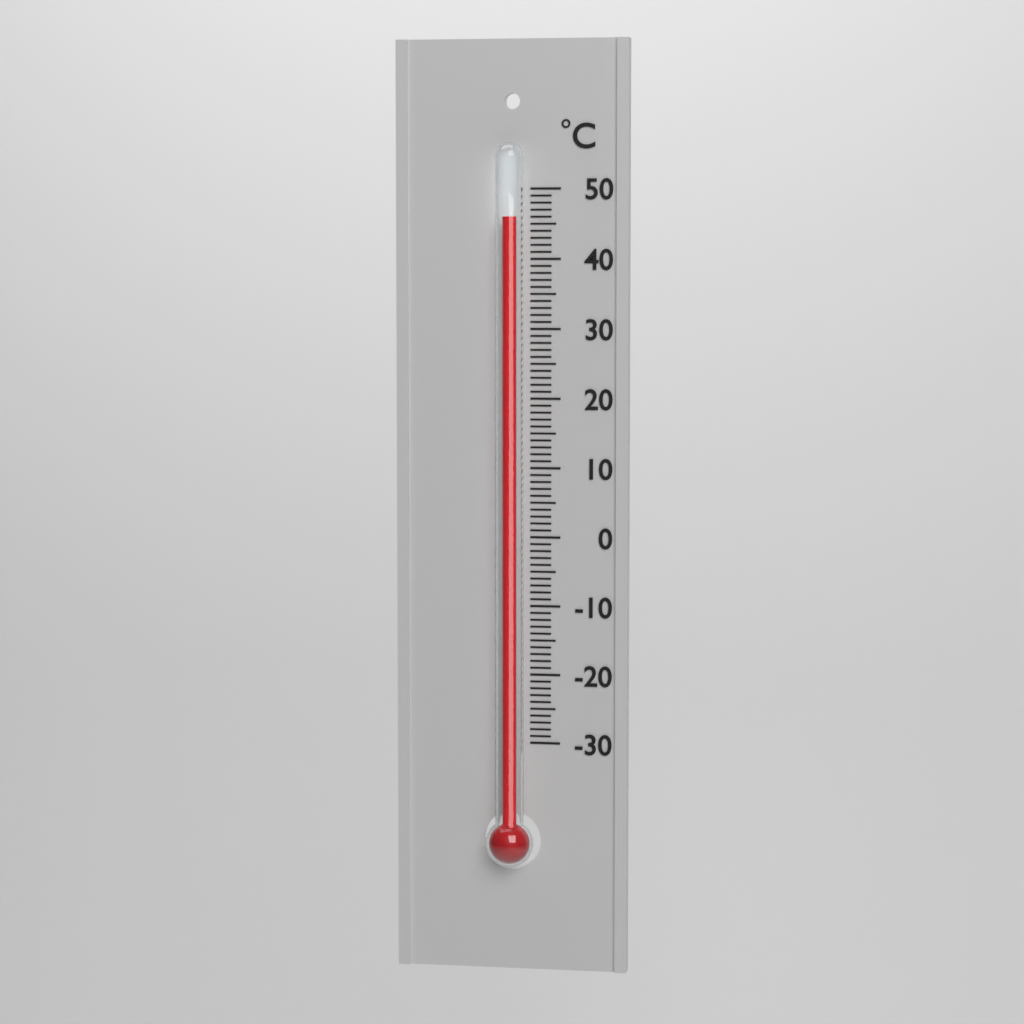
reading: 46 °C
